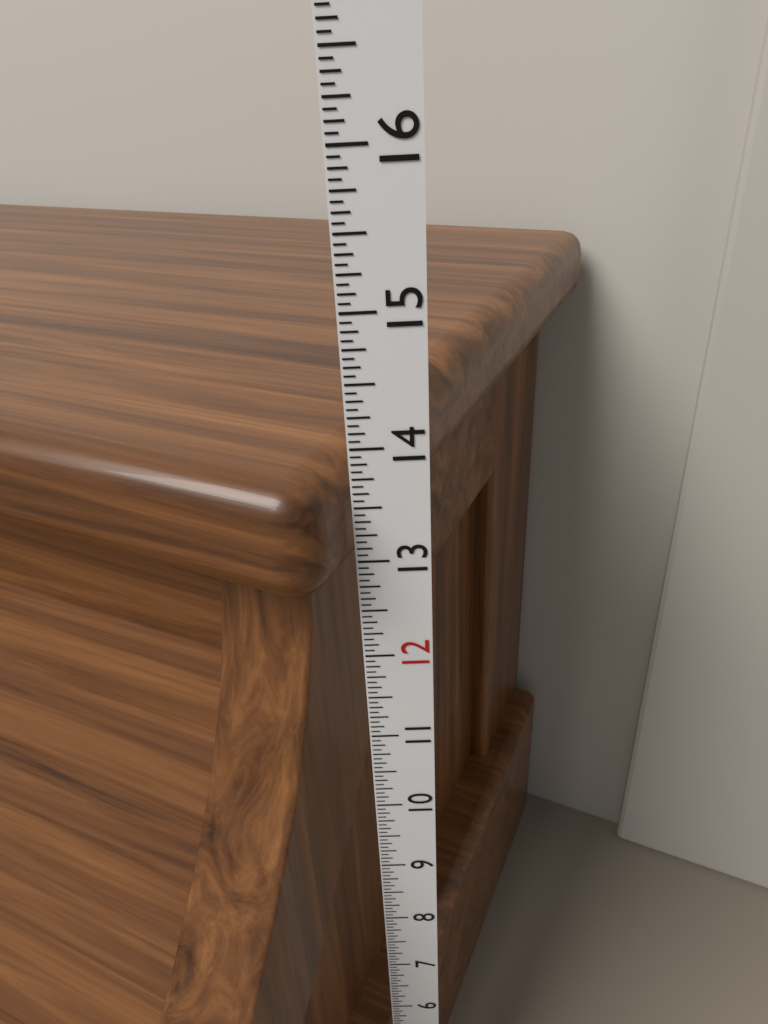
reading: 13.8750 in
